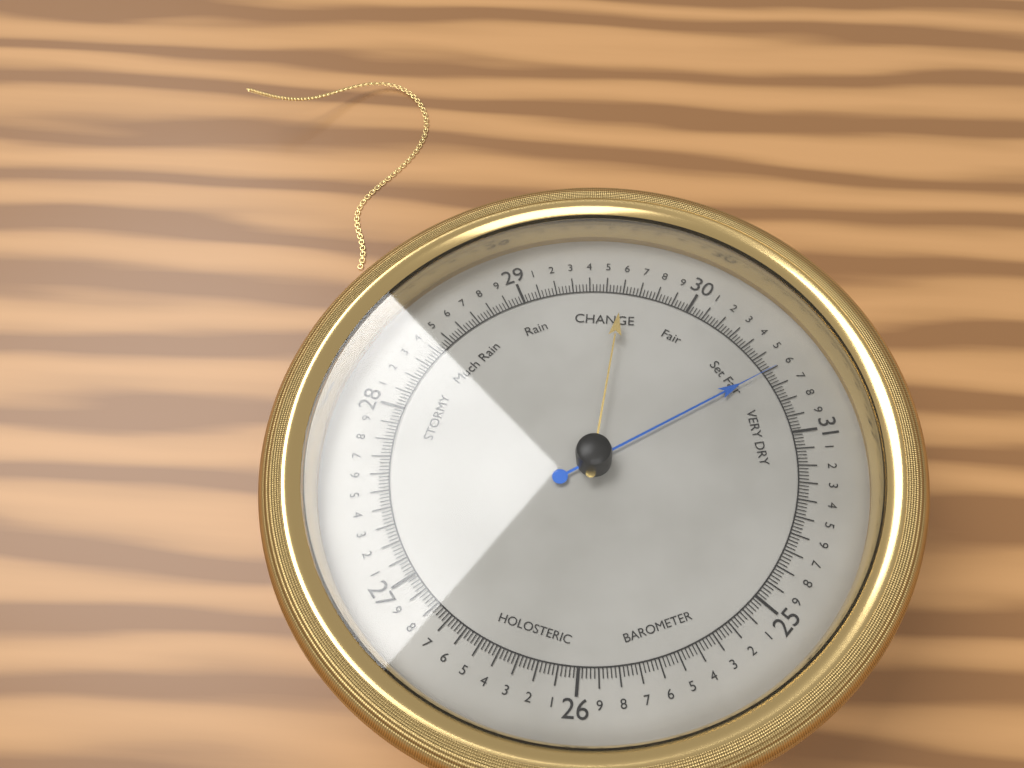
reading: 30.60 (no unit)
